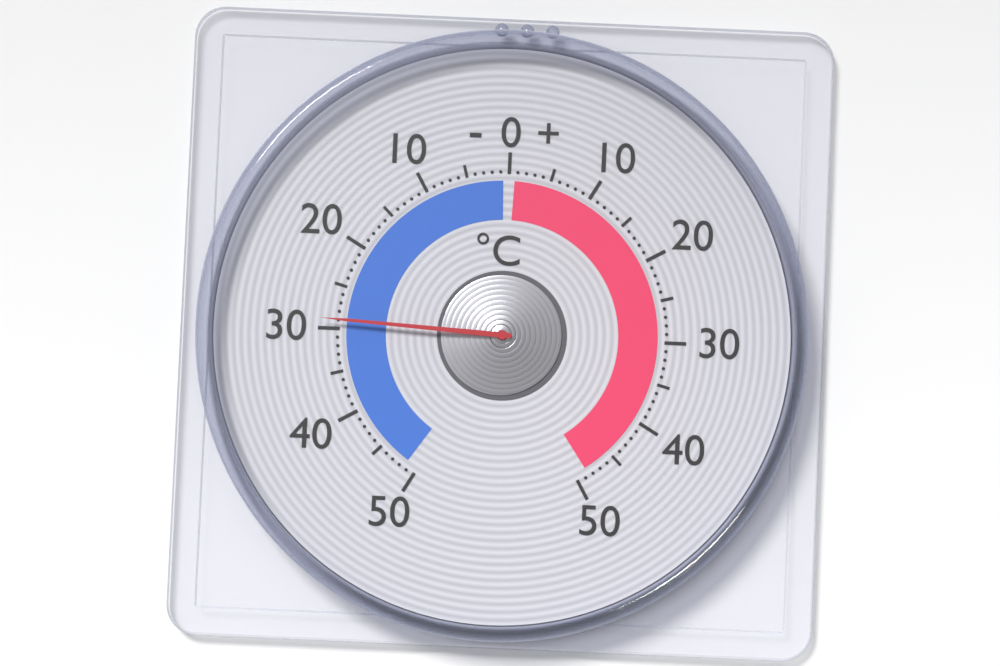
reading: -29 °C
